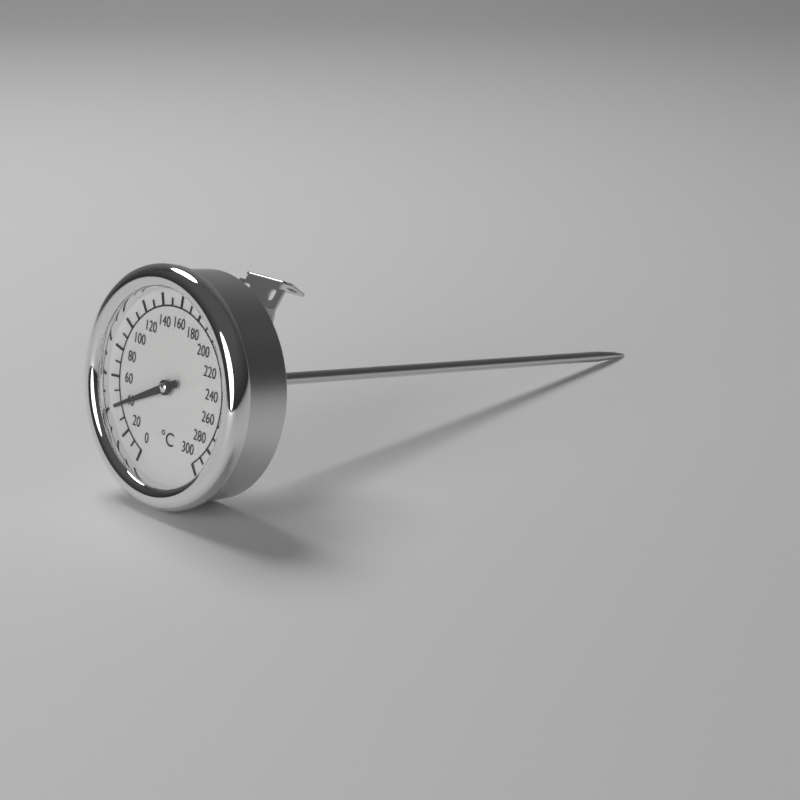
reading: 40 °C
